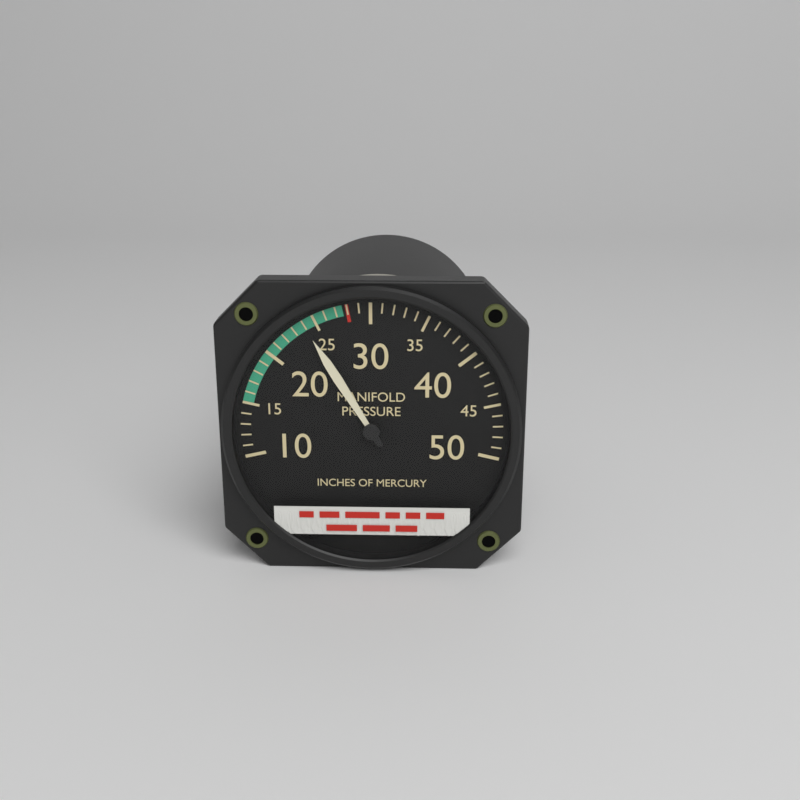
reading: 24 inHg
